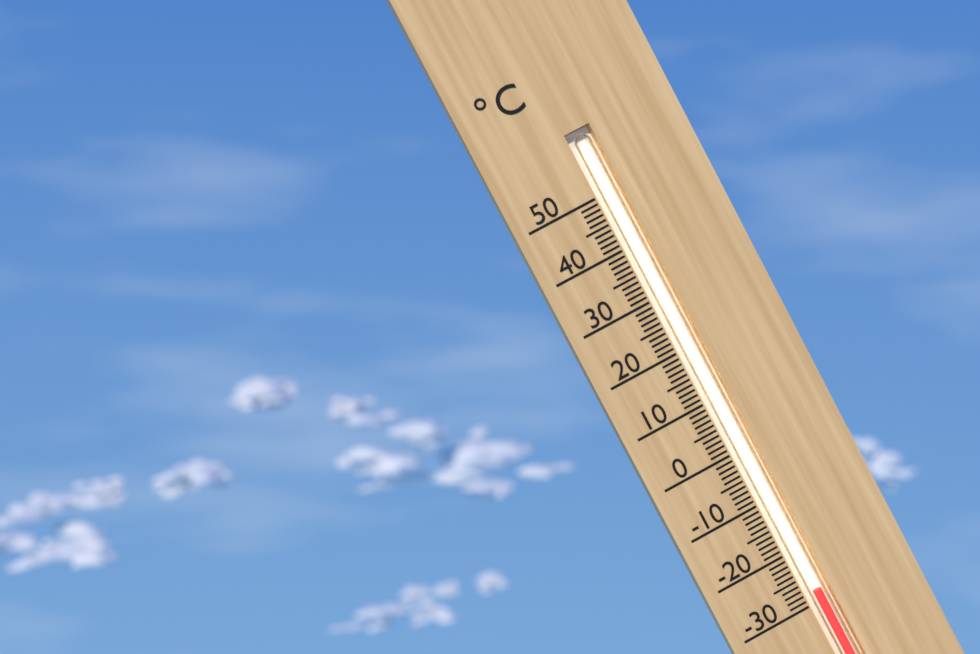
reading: -28 °C
